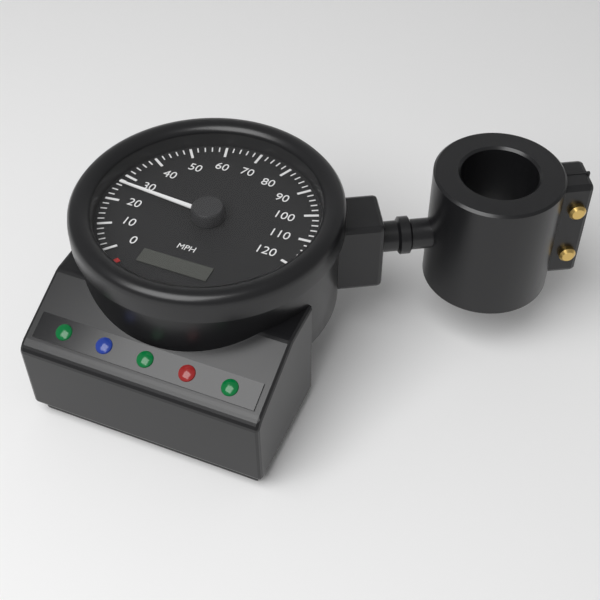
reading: 26 mph
